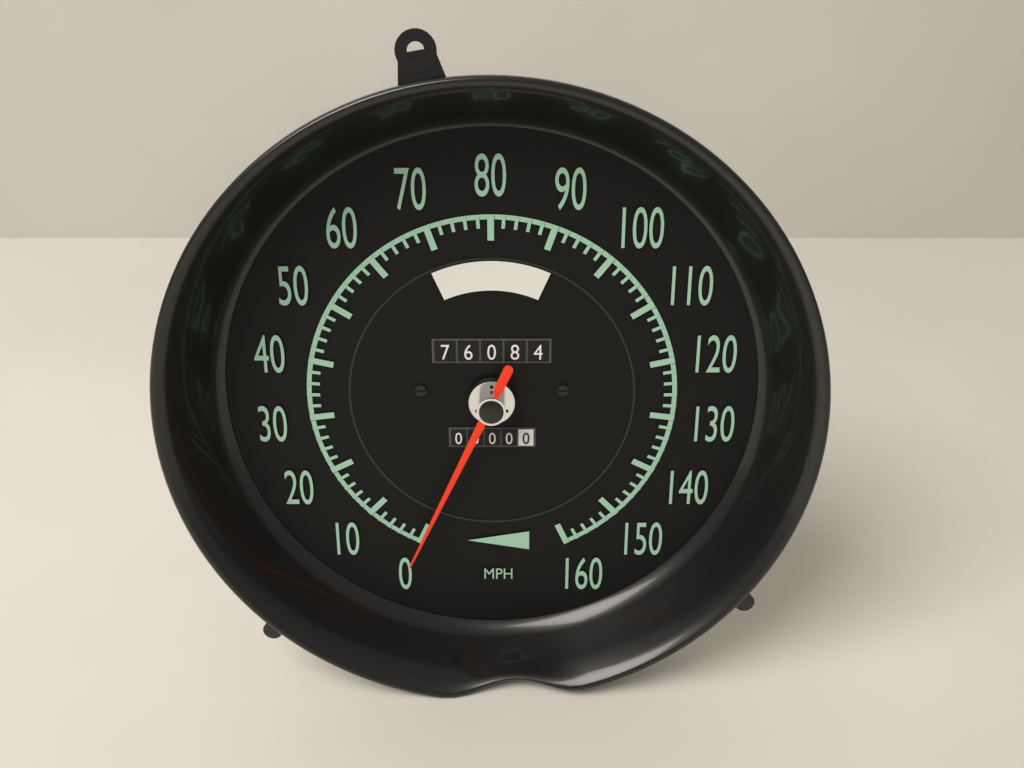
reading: 0 mph
